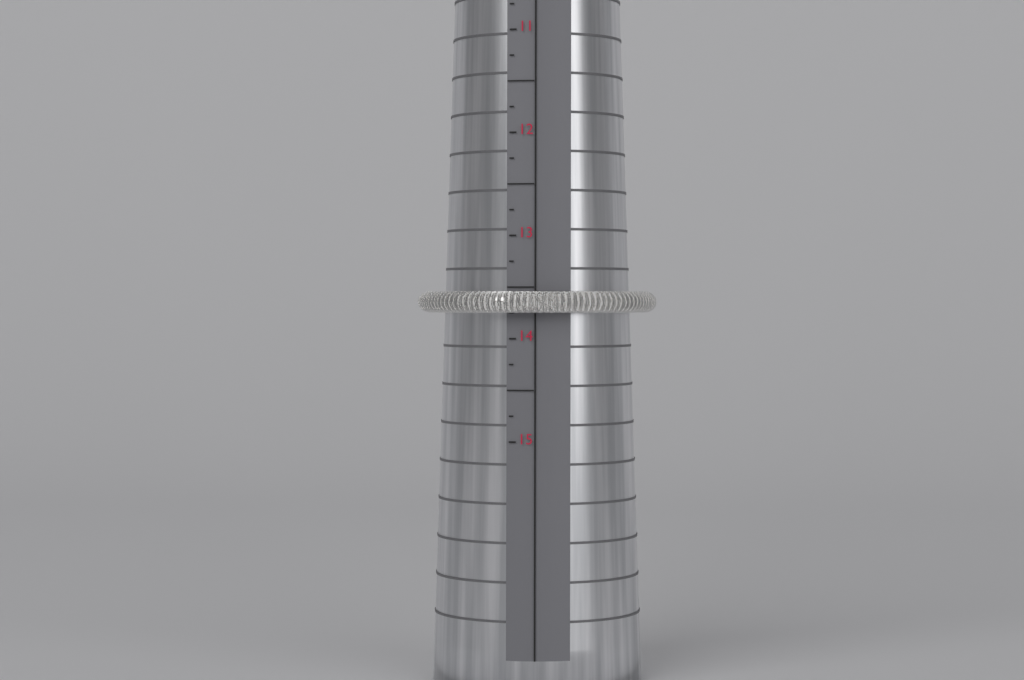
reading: 13.75 (no unit)
